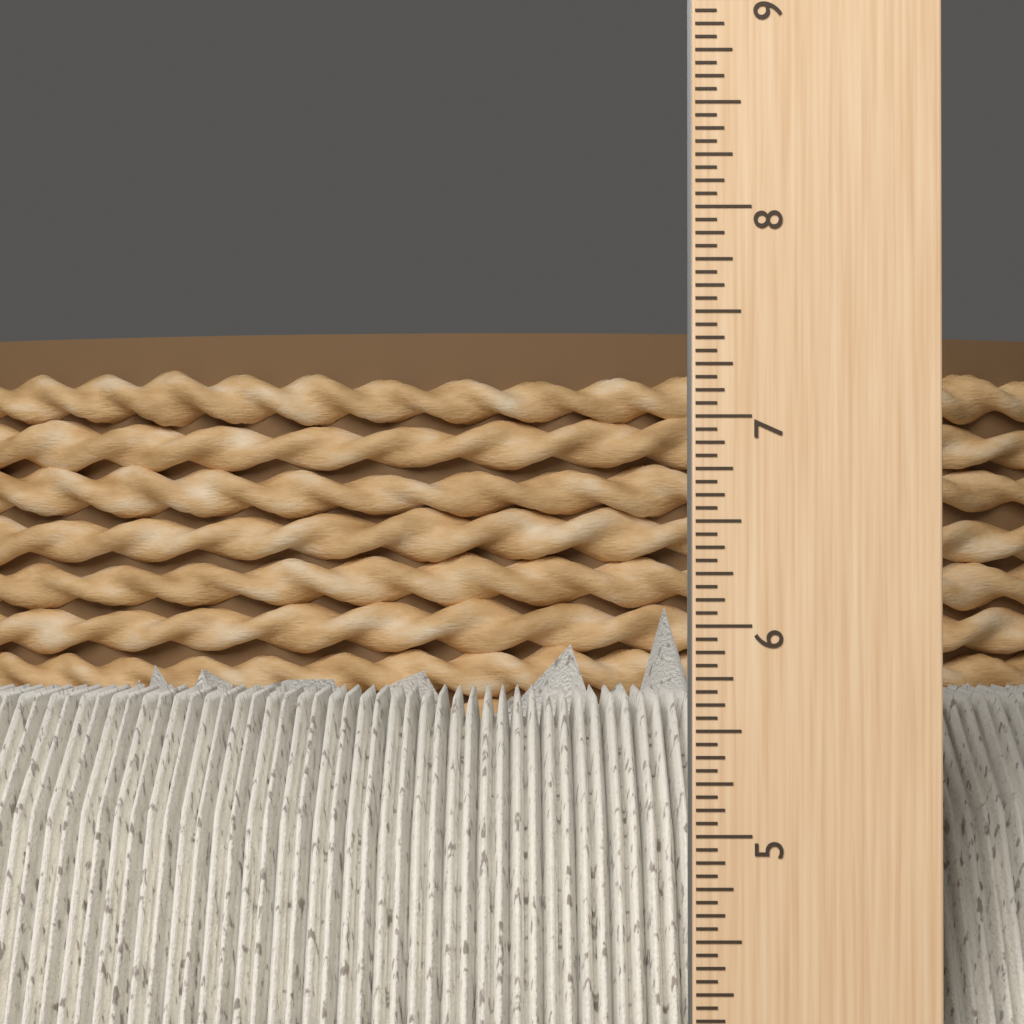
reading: 6.0000 inch
